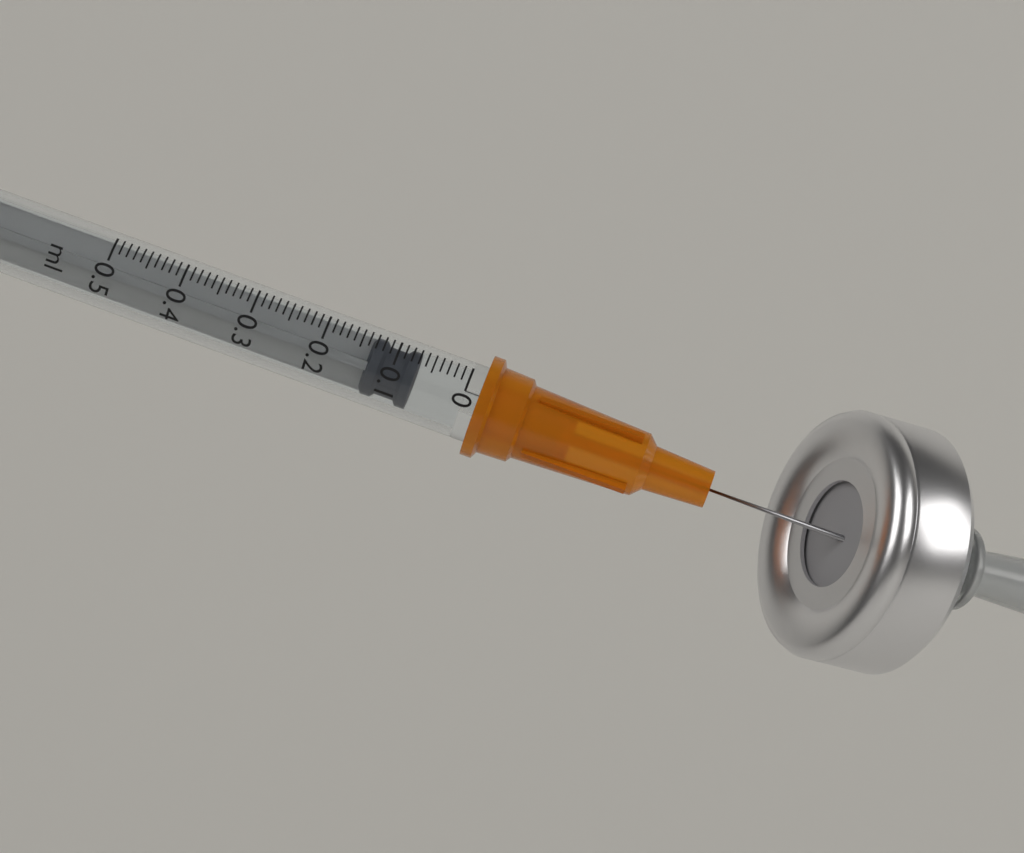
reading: 0.07 ml
